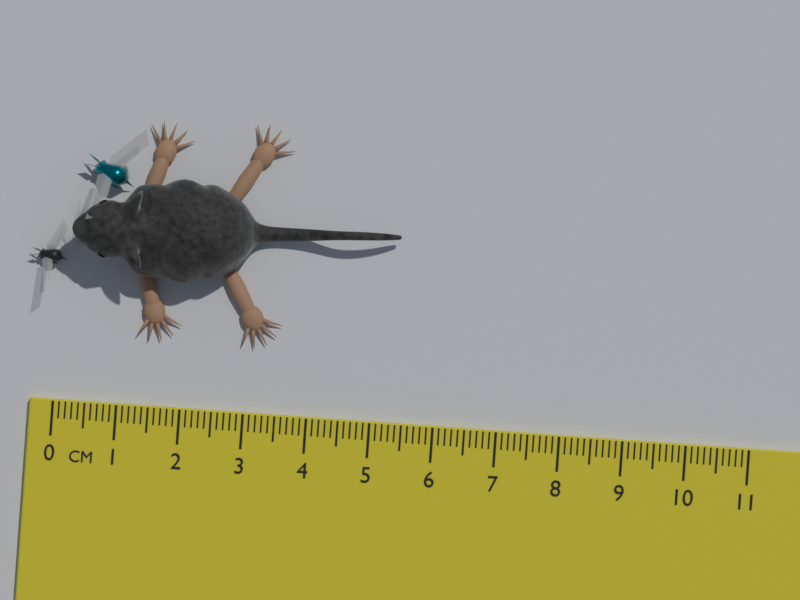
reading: 5.3 cm
